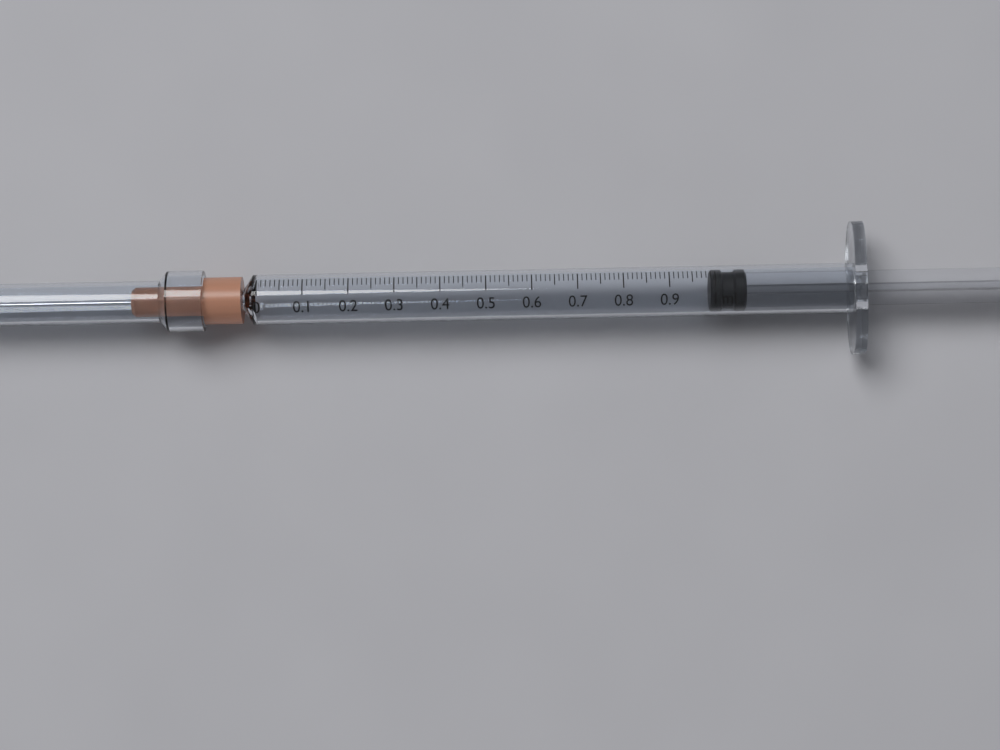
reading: 0.99 ml
